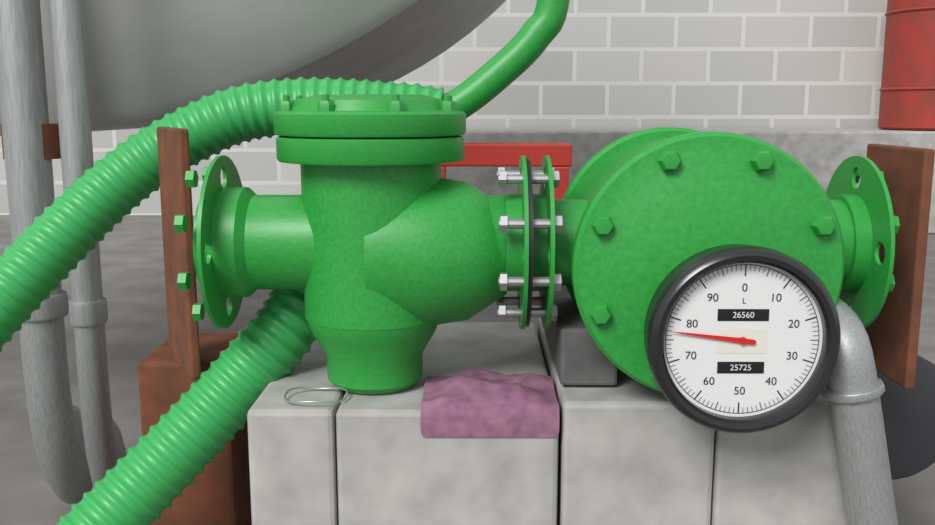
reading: 77 L
